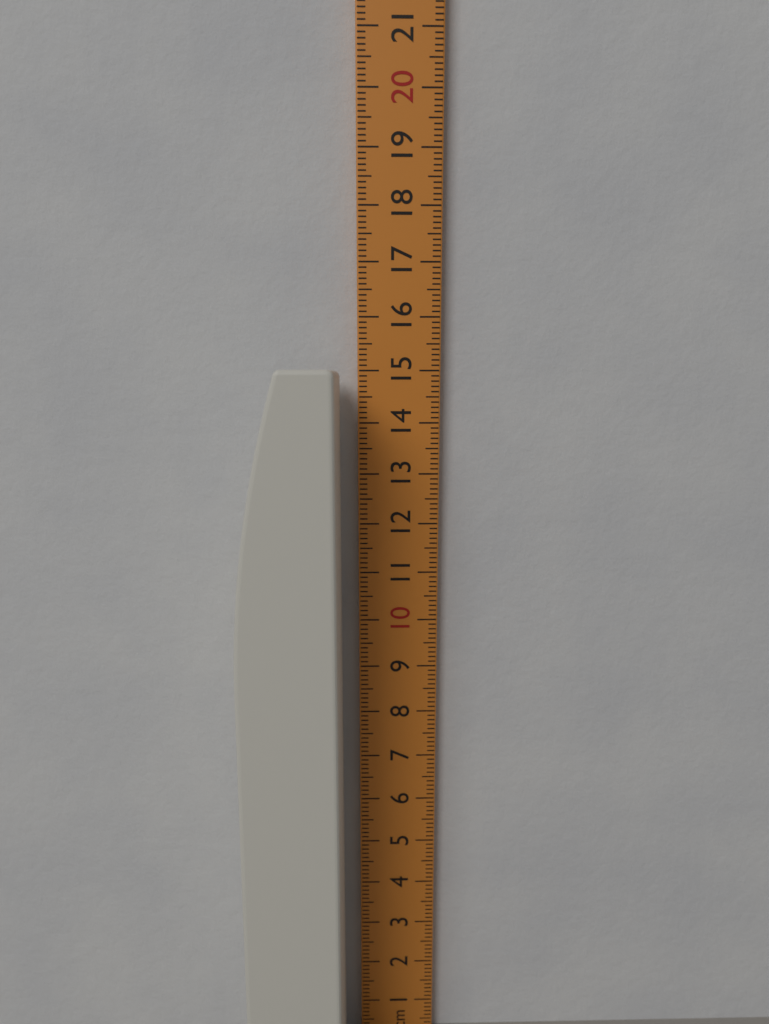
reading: 15.0 cm
